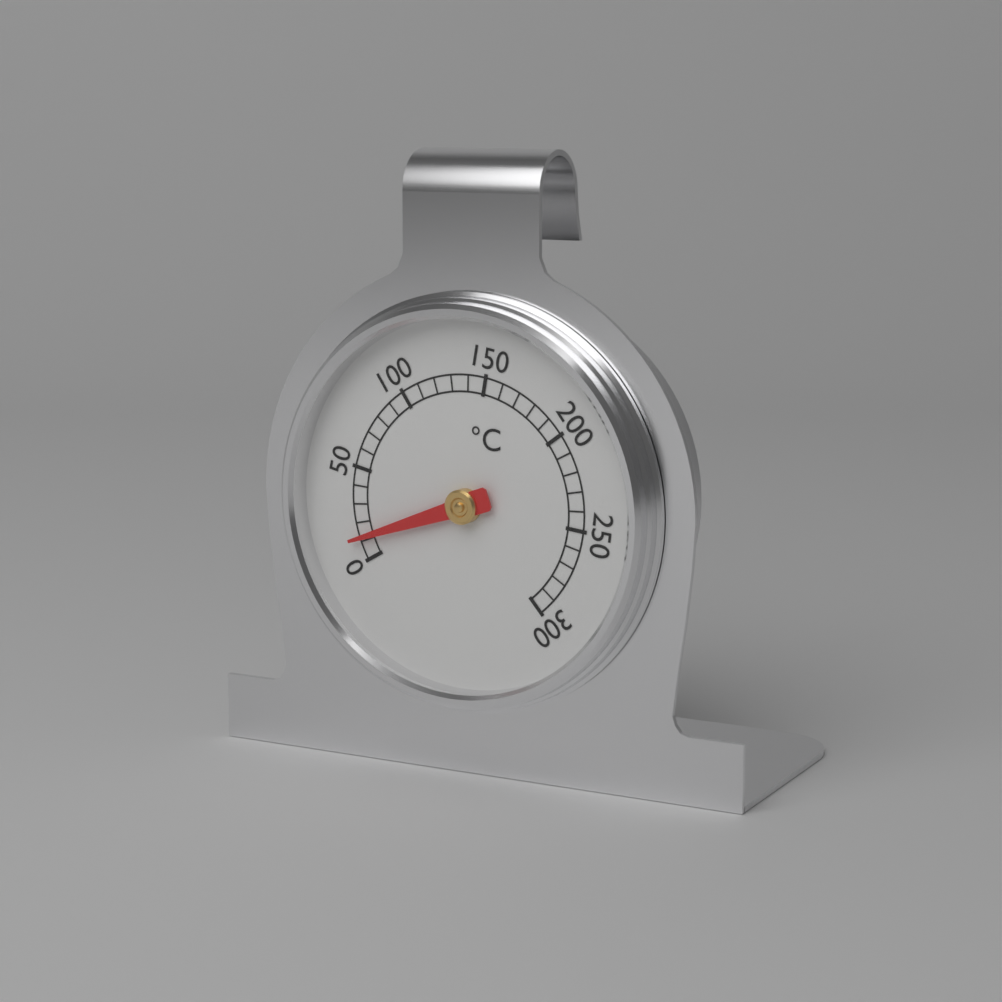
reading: 12 °C
